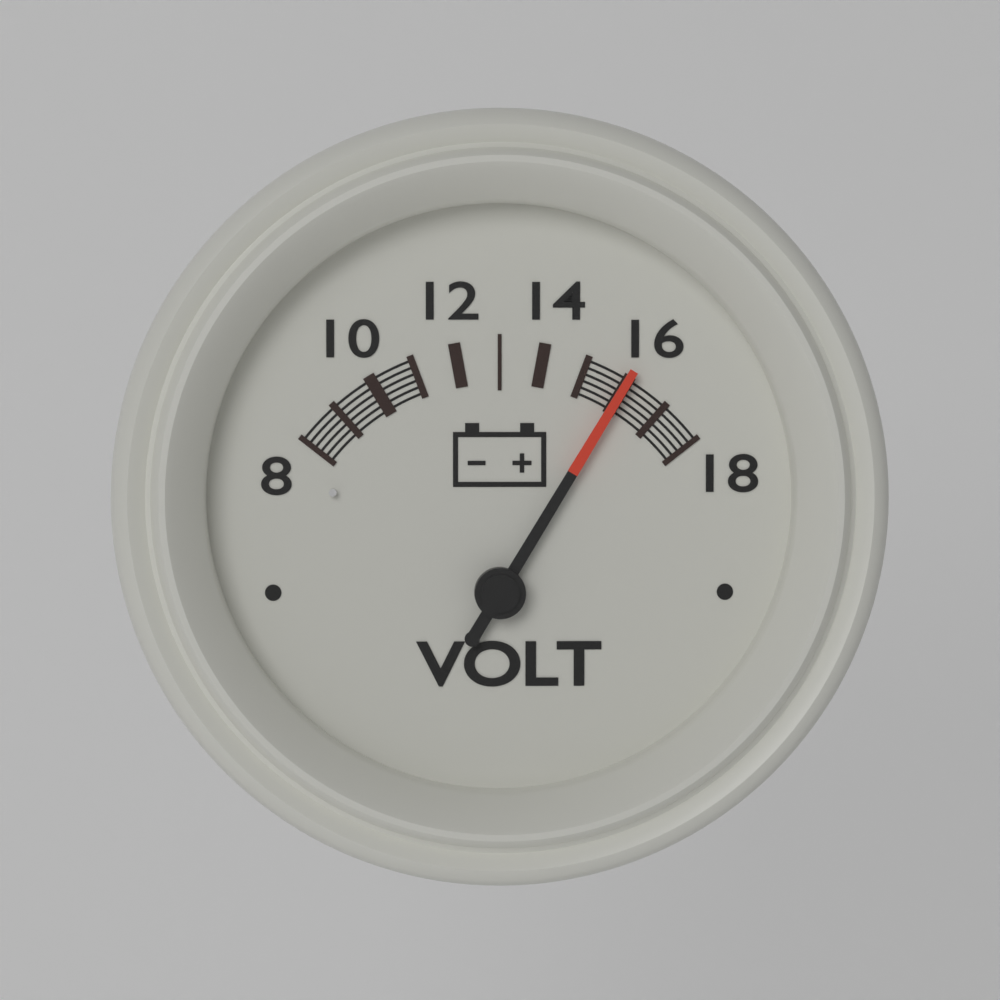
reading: 16 V
